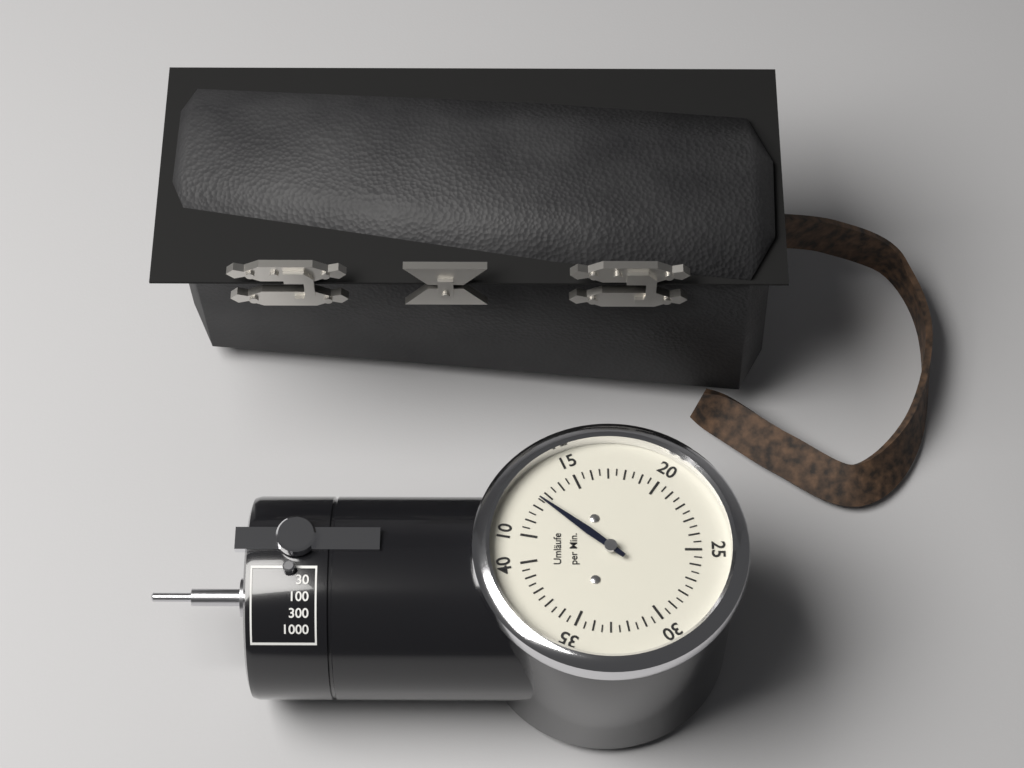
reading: 12.5 Umläufe per Min.
